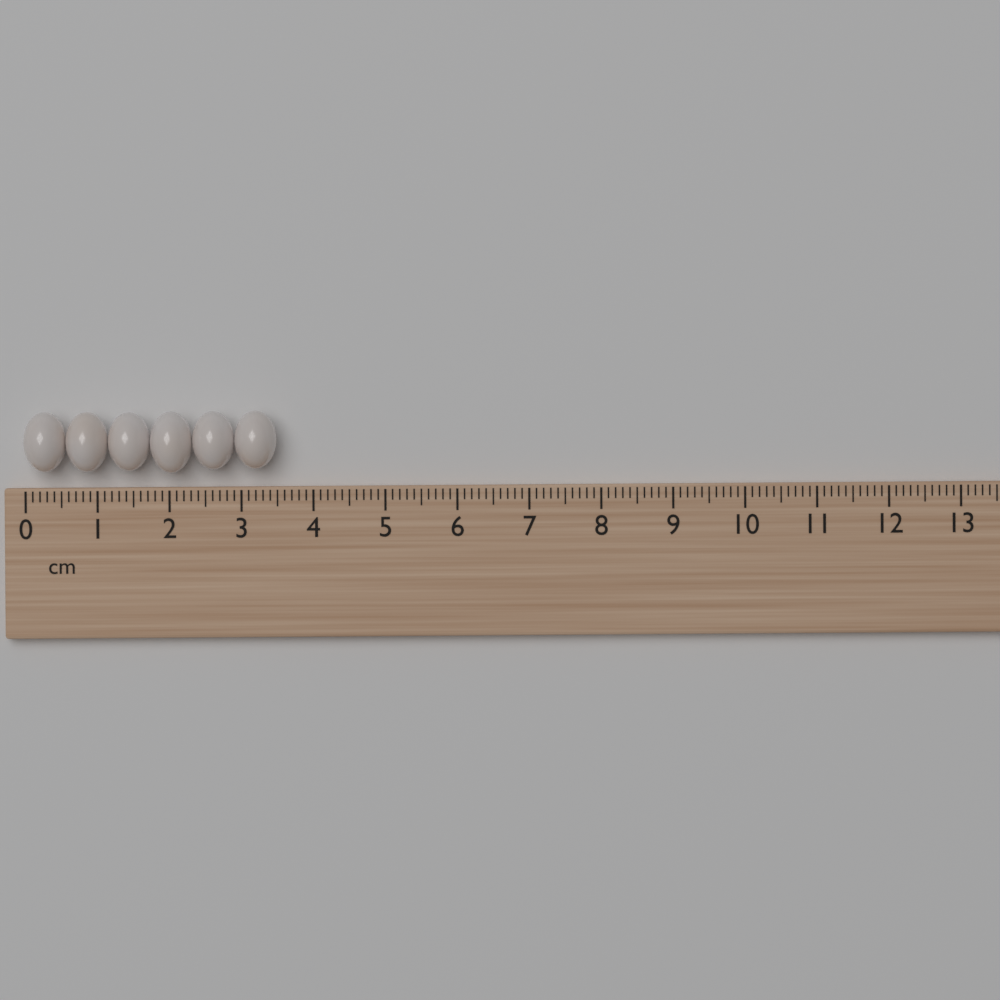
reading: 3.5 cm
